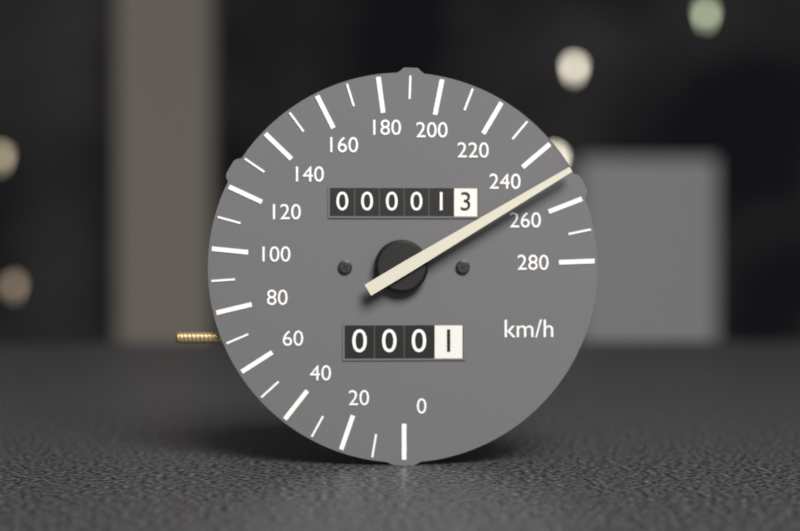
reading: 250 km/h
